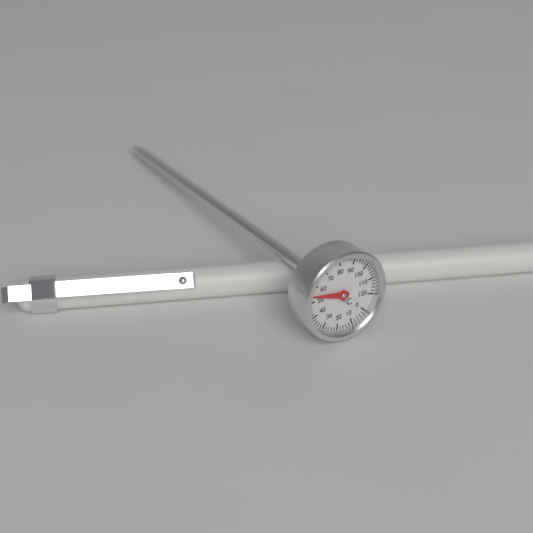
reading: 54 °C
